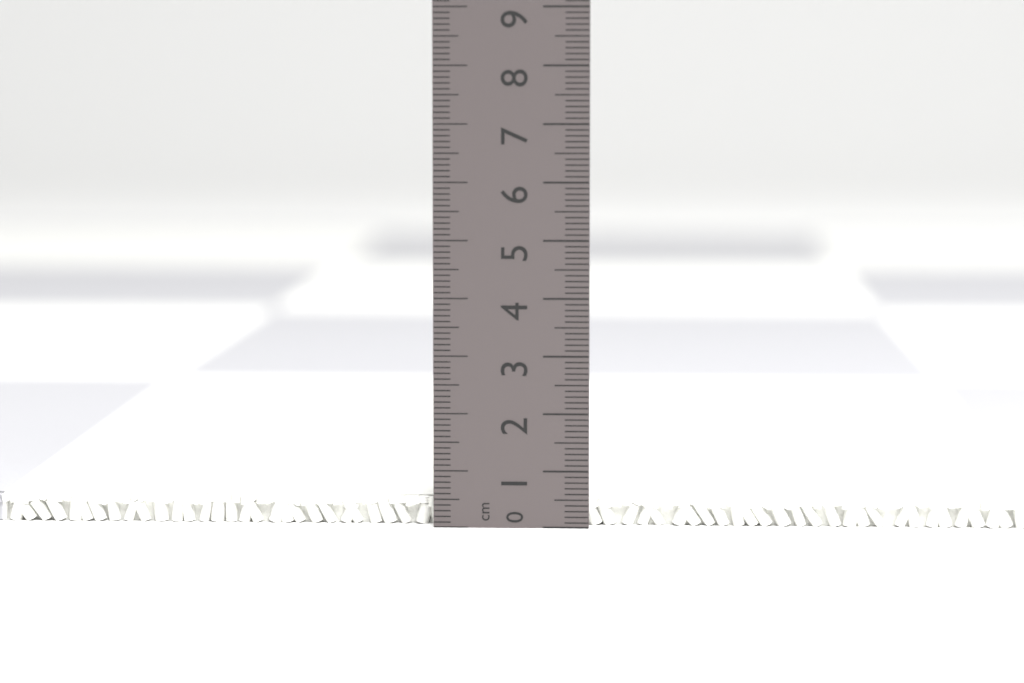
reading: 0.5 cm
